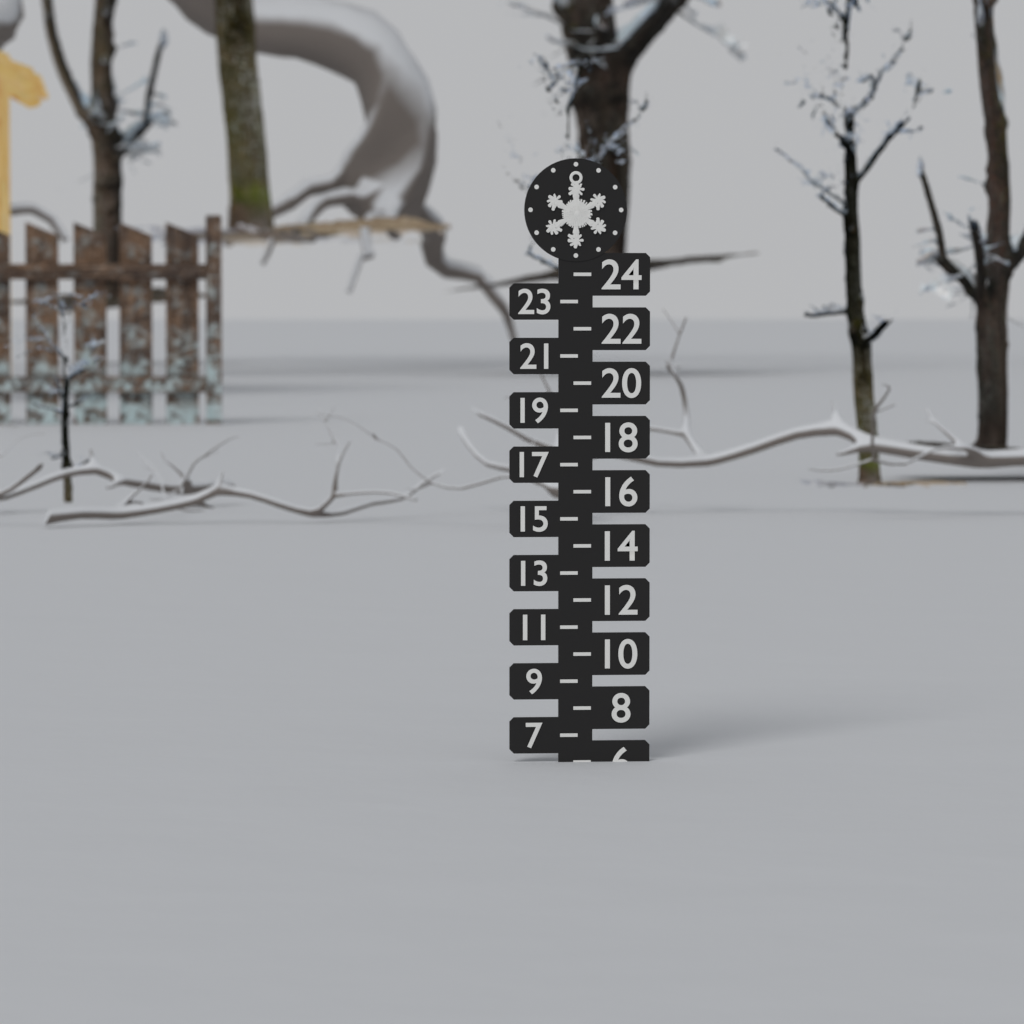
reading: 6 (no unit)
